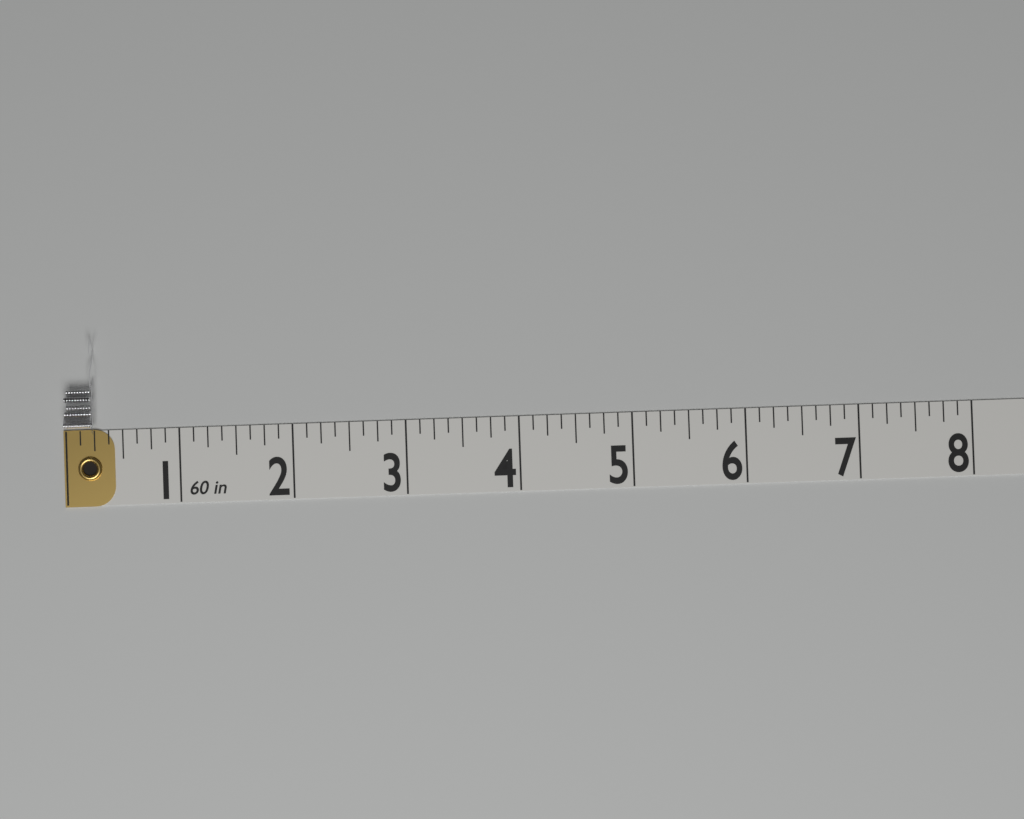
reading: 0.250 in
